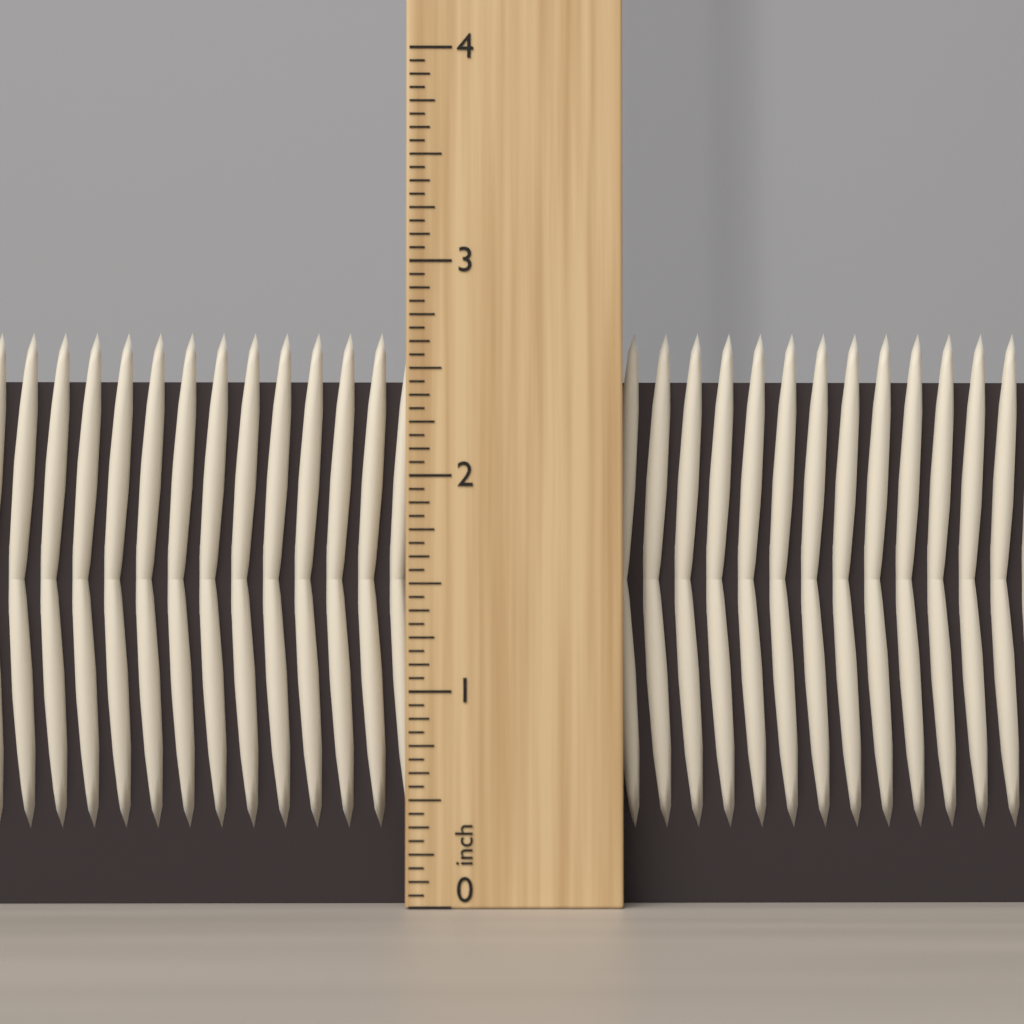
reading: 2.6875 inch
